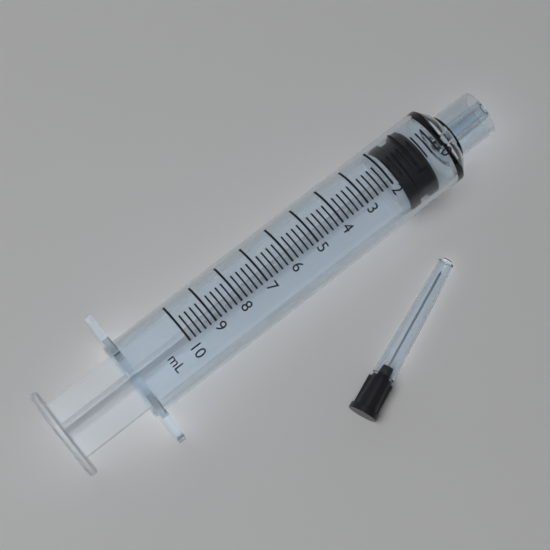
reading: 0.6 ml
